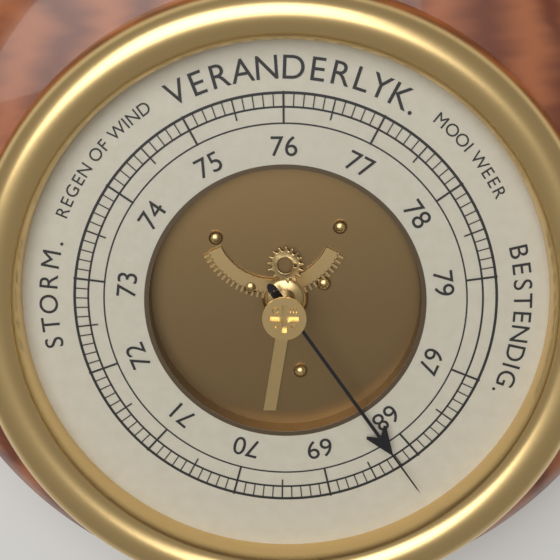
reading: 68.2 (no unit)
